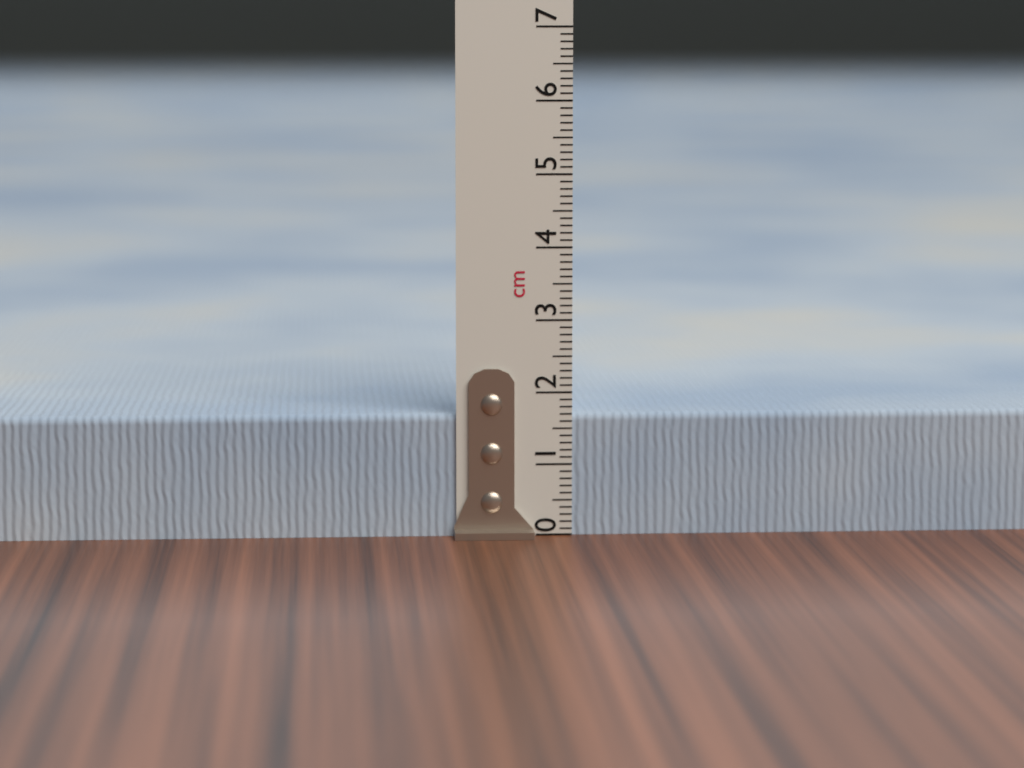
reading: 1.7 cm
